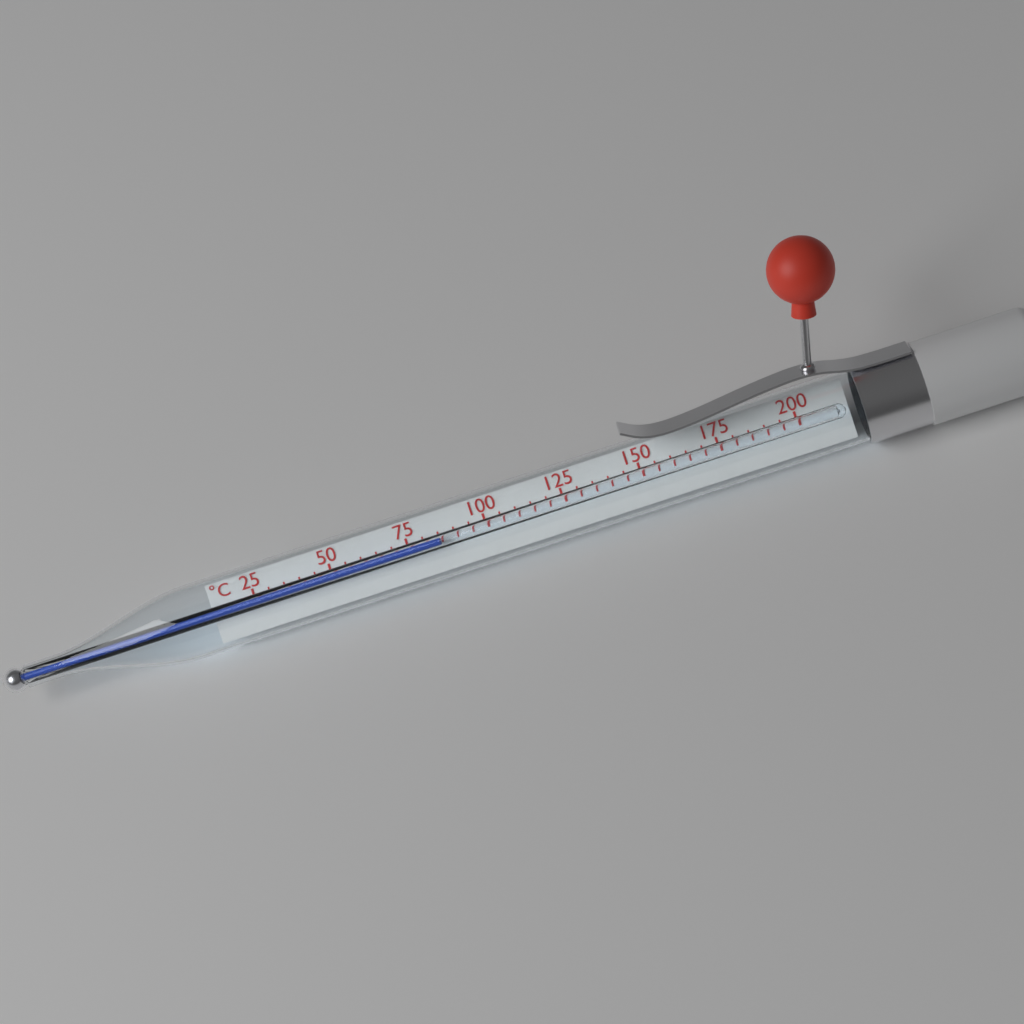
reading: 85 °C
